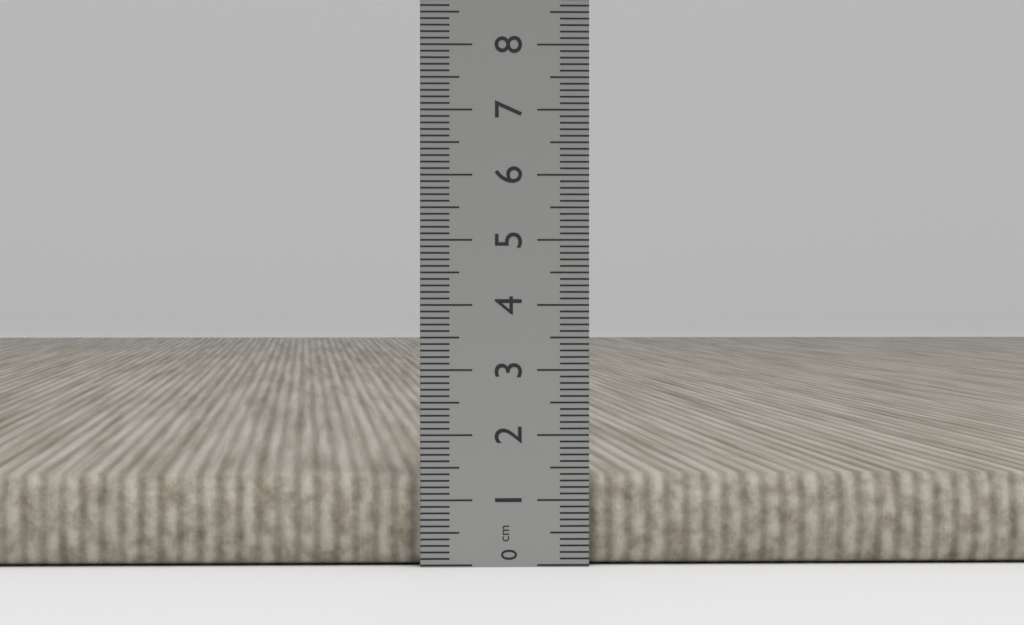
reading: 1.4 cm
